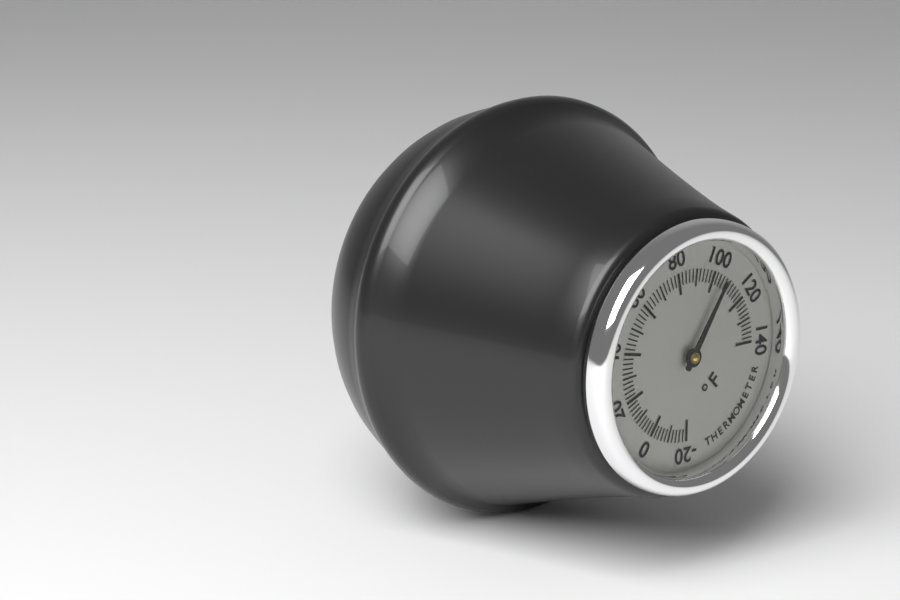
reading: 106 °F
